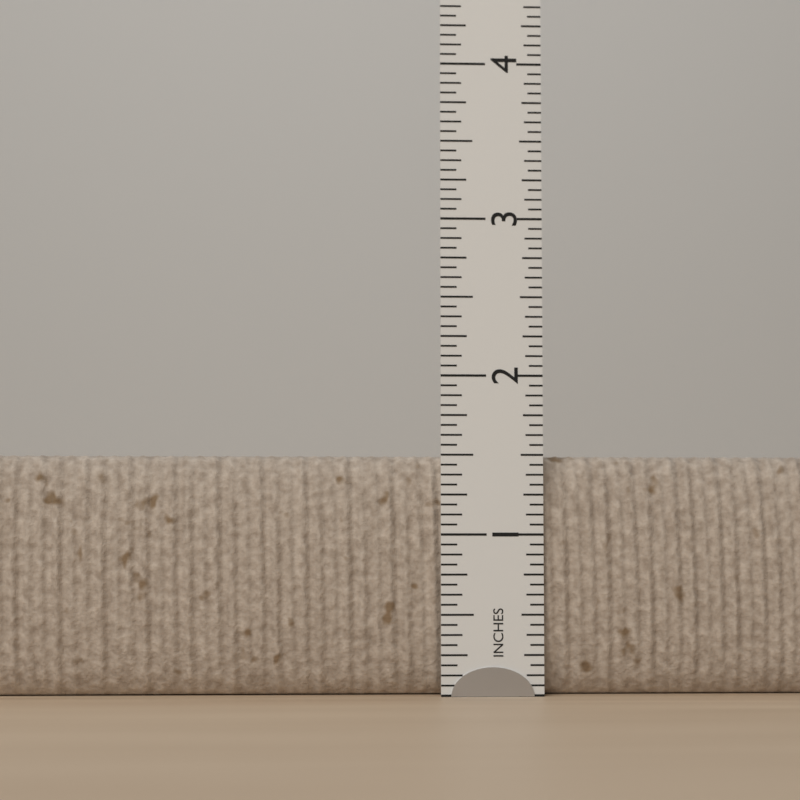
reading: 1.5000 in
